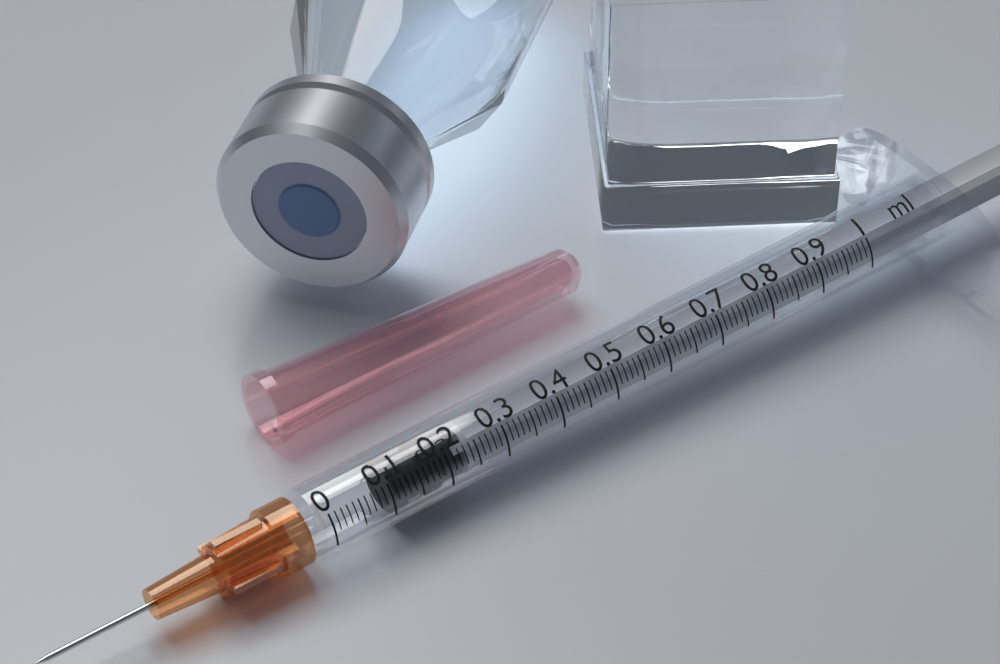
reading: 0.11 ml
